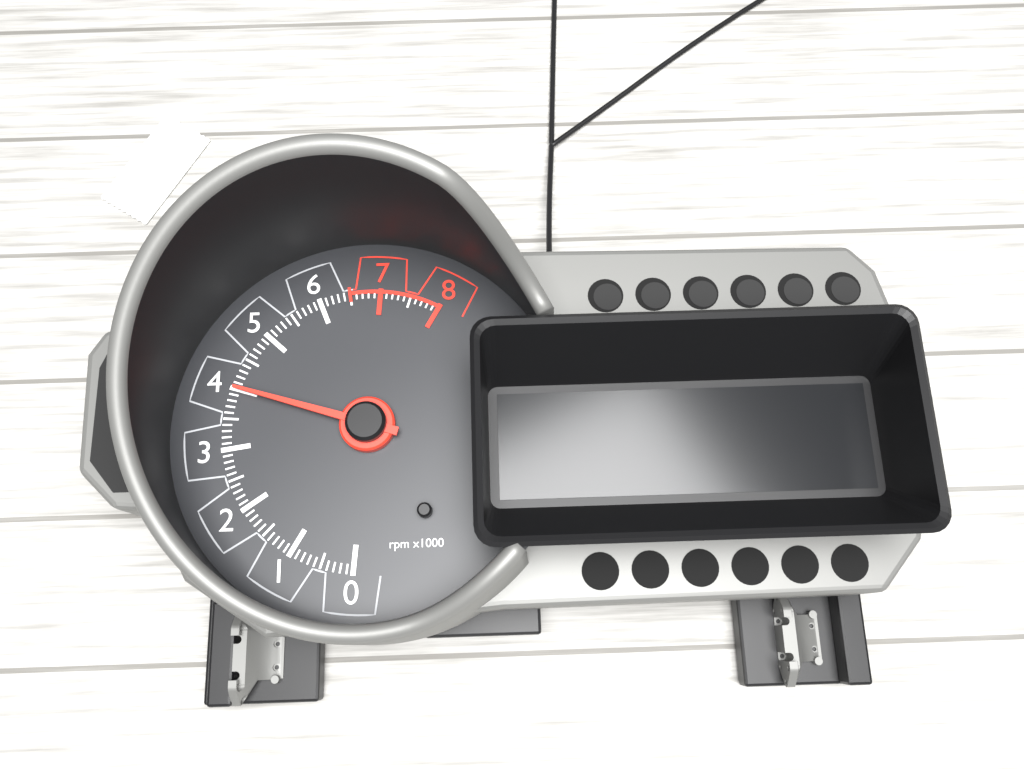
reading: 4000 rpm
